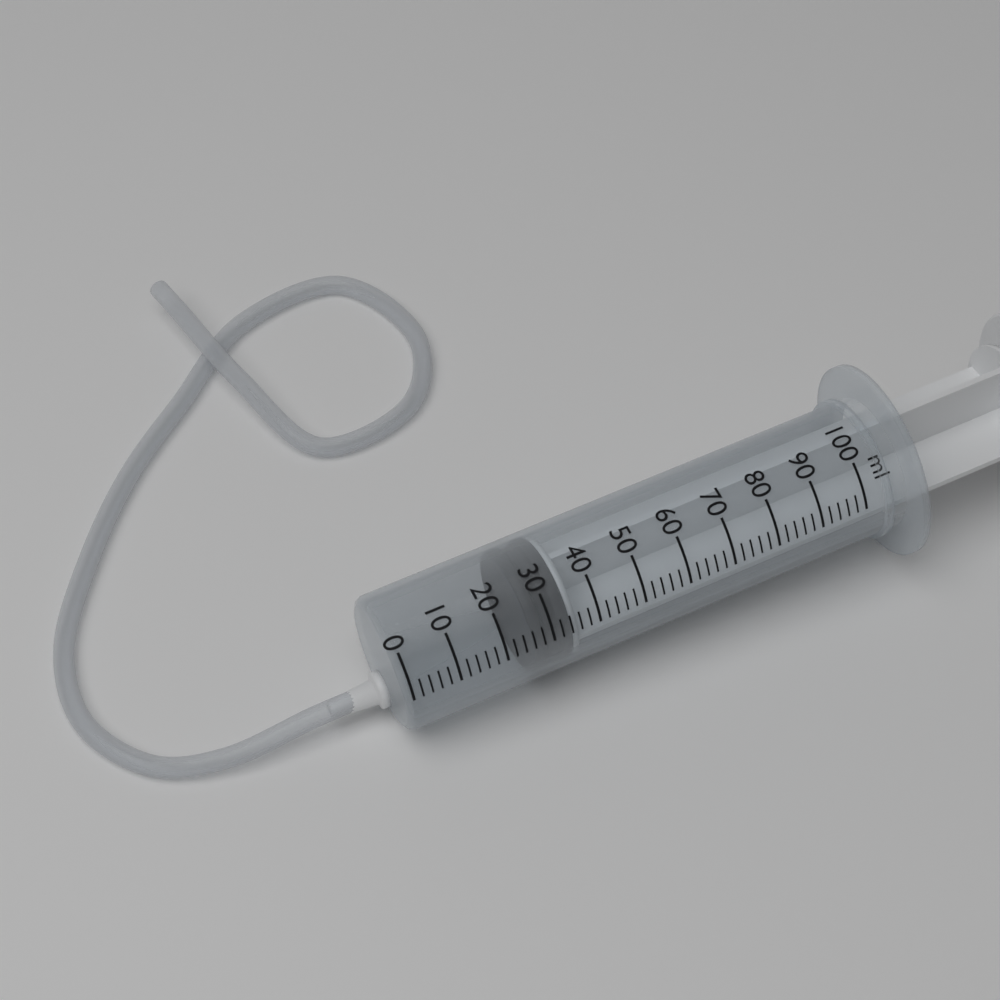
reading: 26 ml
